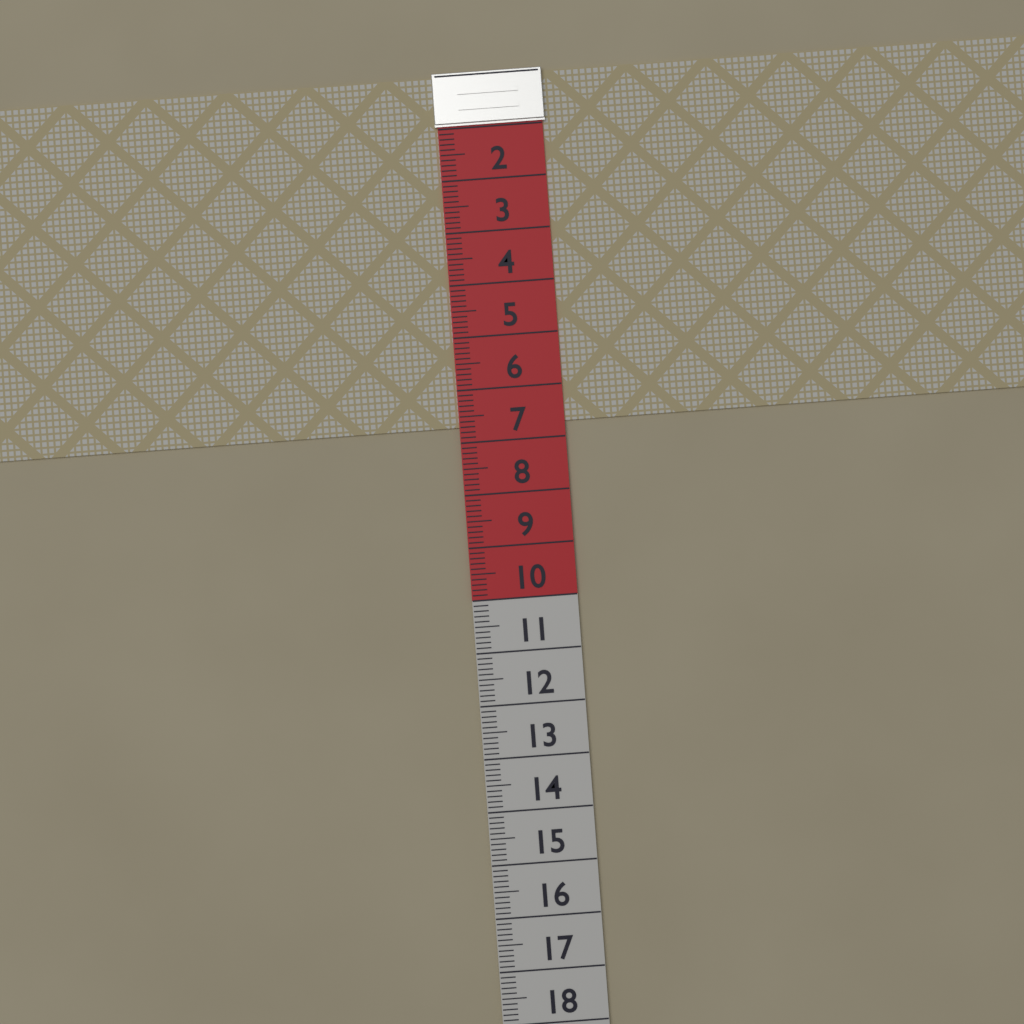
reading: 6.7 (no unit)
